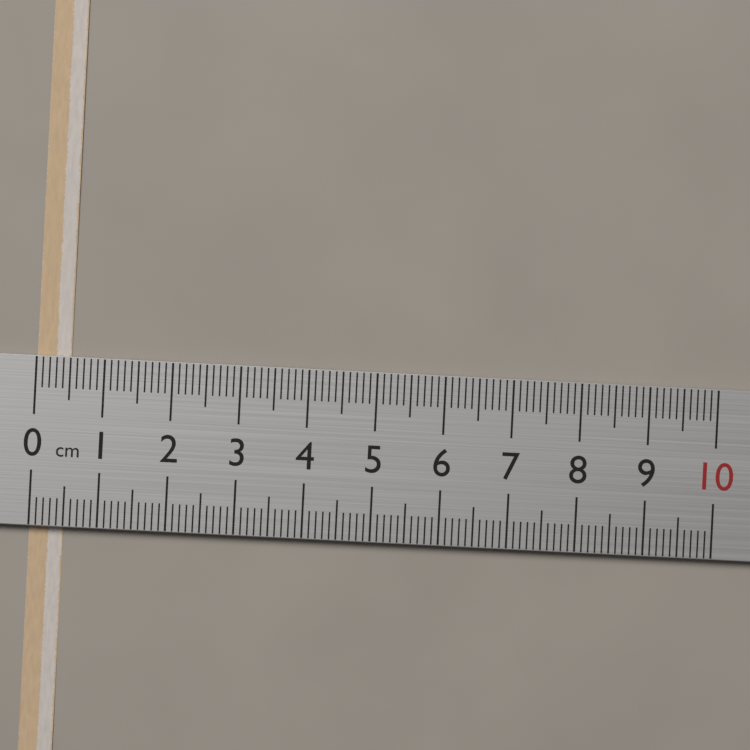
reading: 0.5 cm
